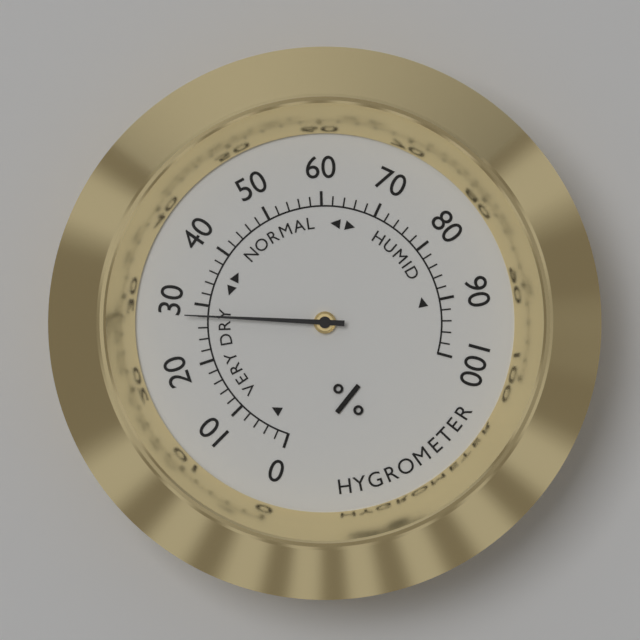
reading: 28 %
